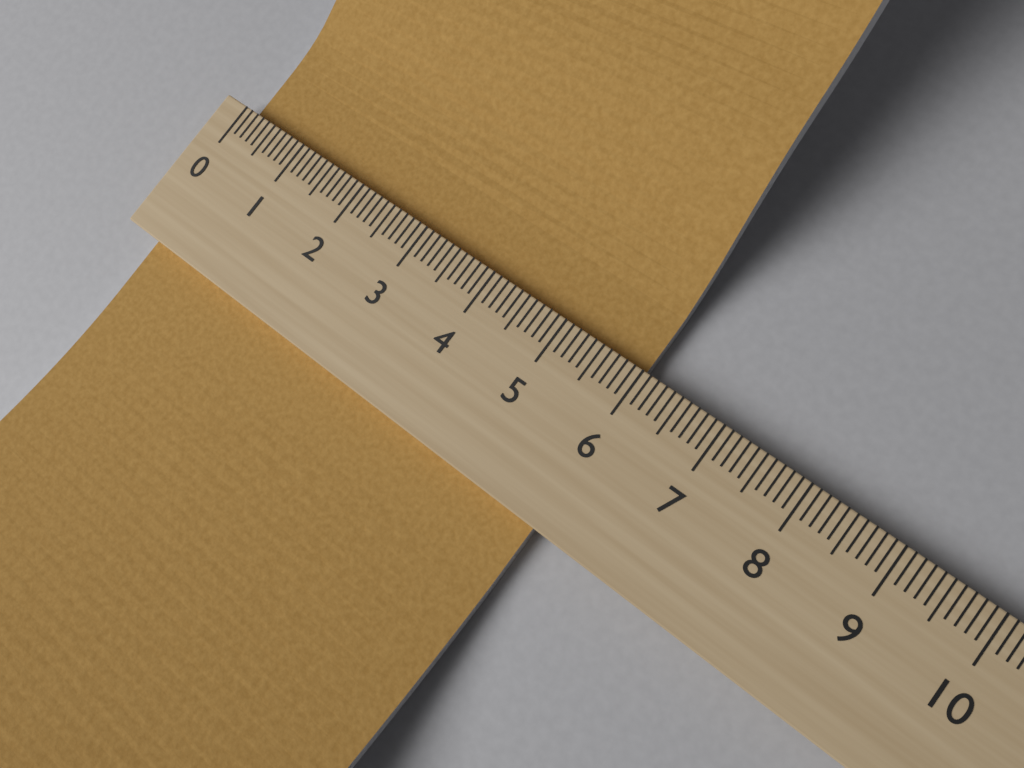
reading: 6.0 (no unit)
